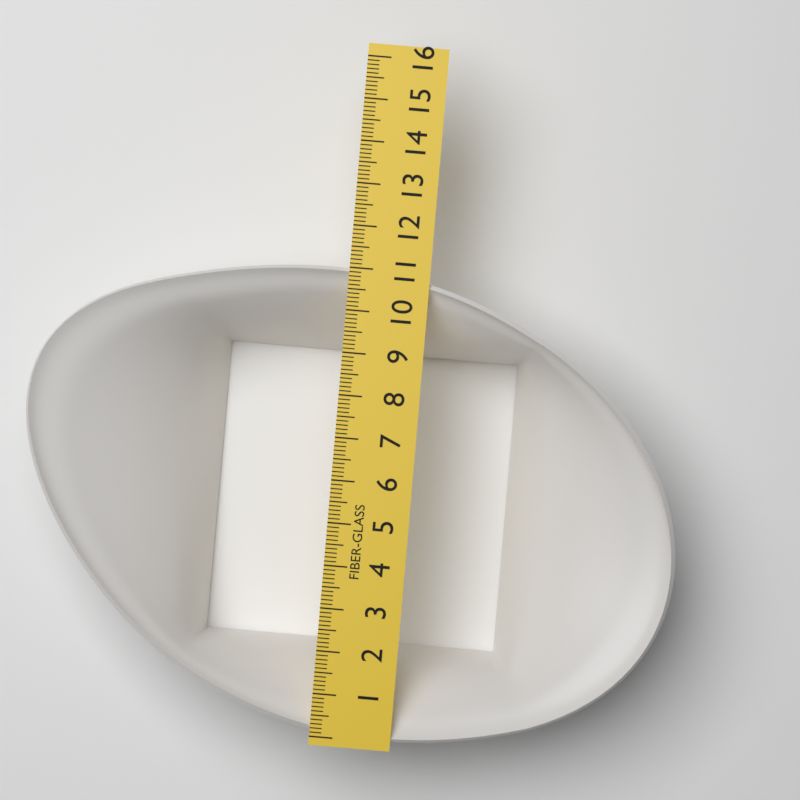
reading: 11.0 (no unit)
